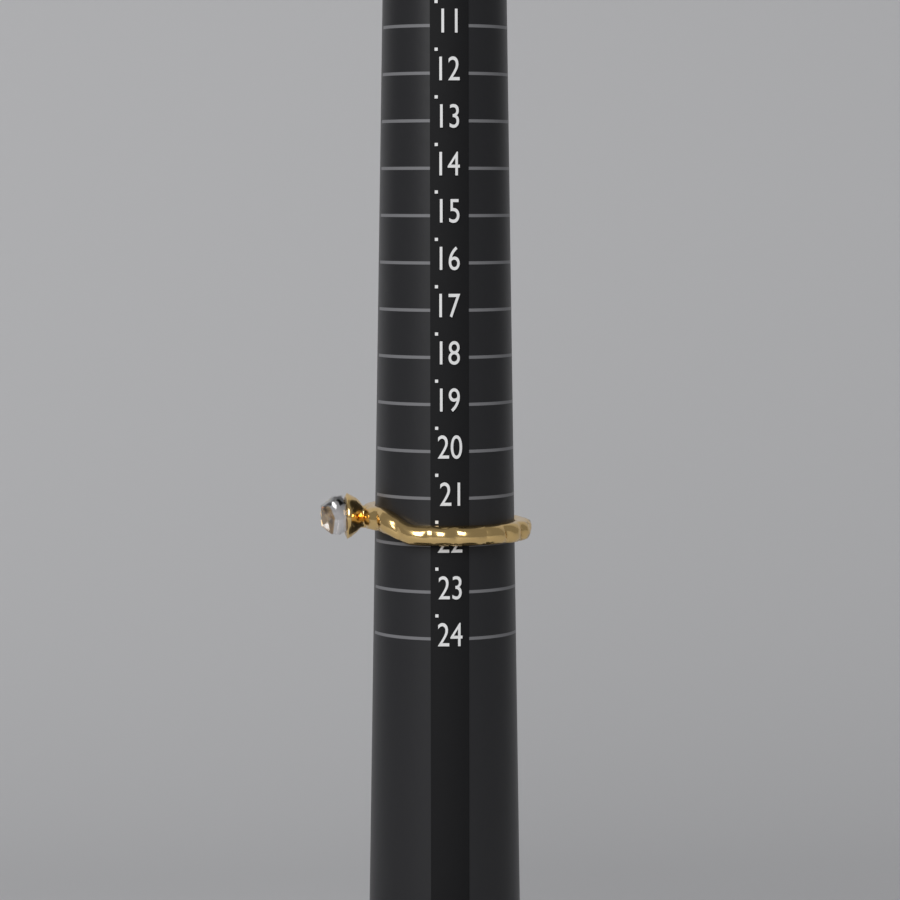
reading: 22.0 (no unit)
